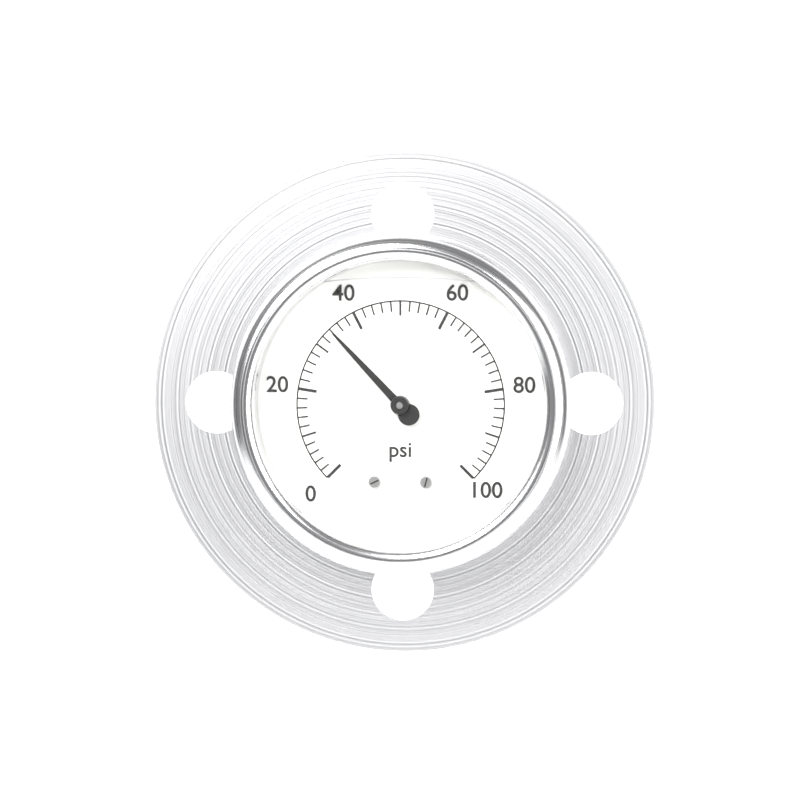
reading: 34 psi
